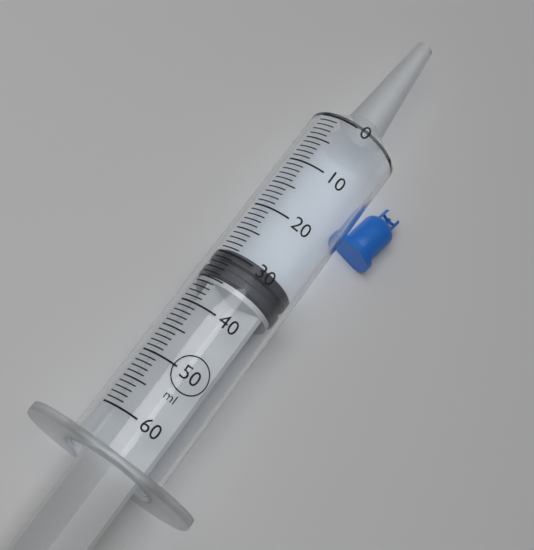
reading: 29 ml
